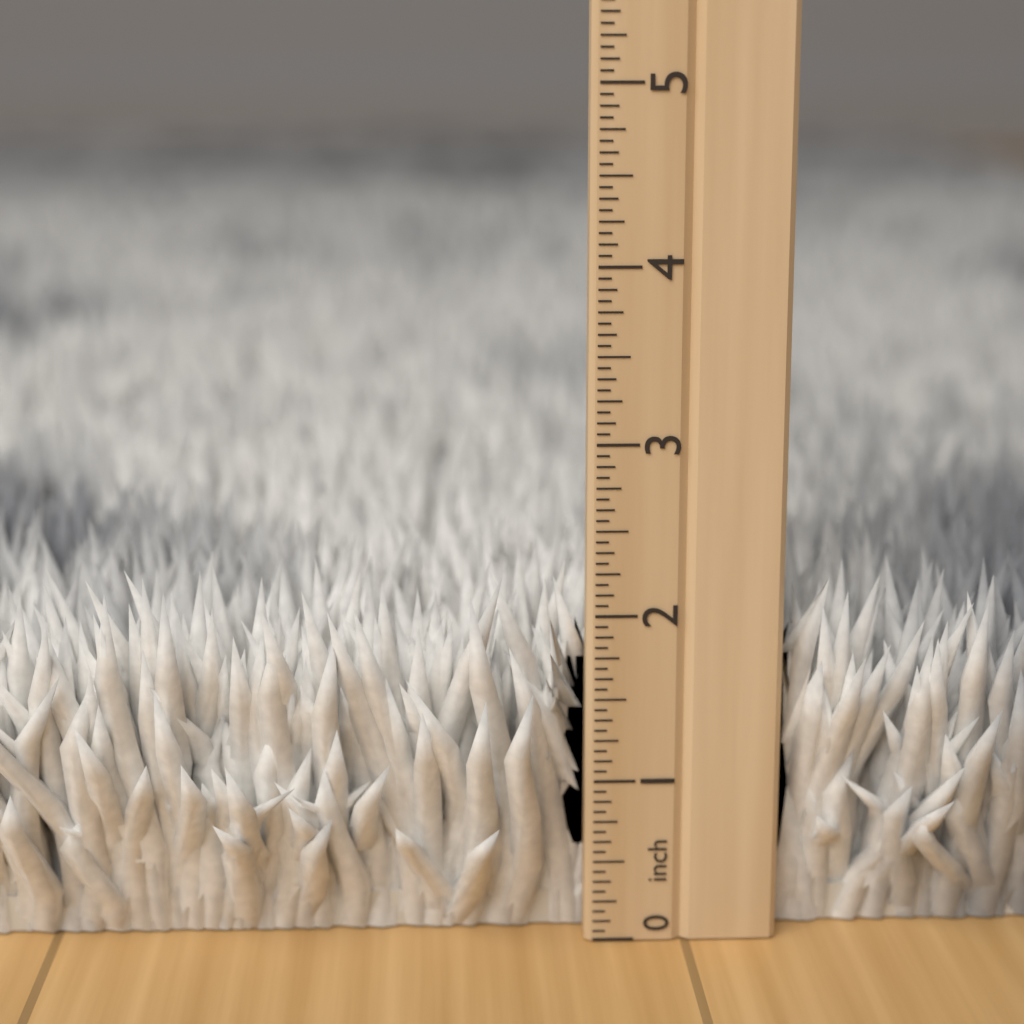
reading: 2.3125 inch
